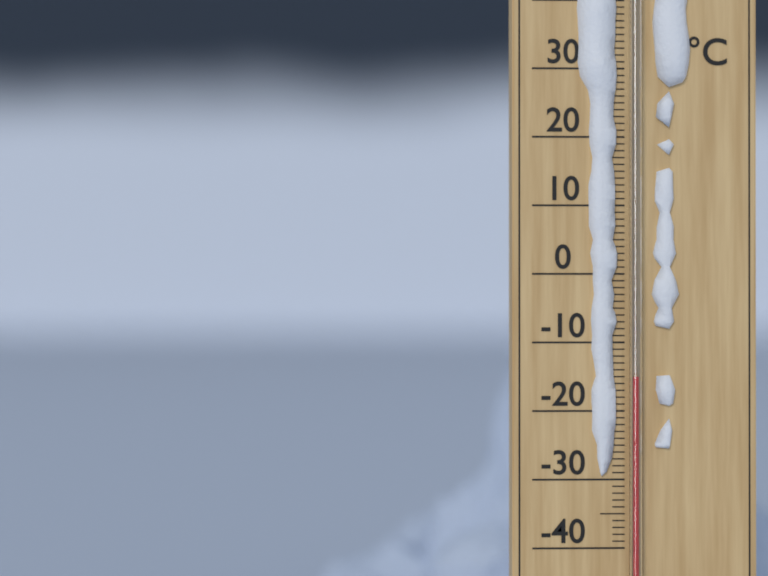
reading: -15 °C
